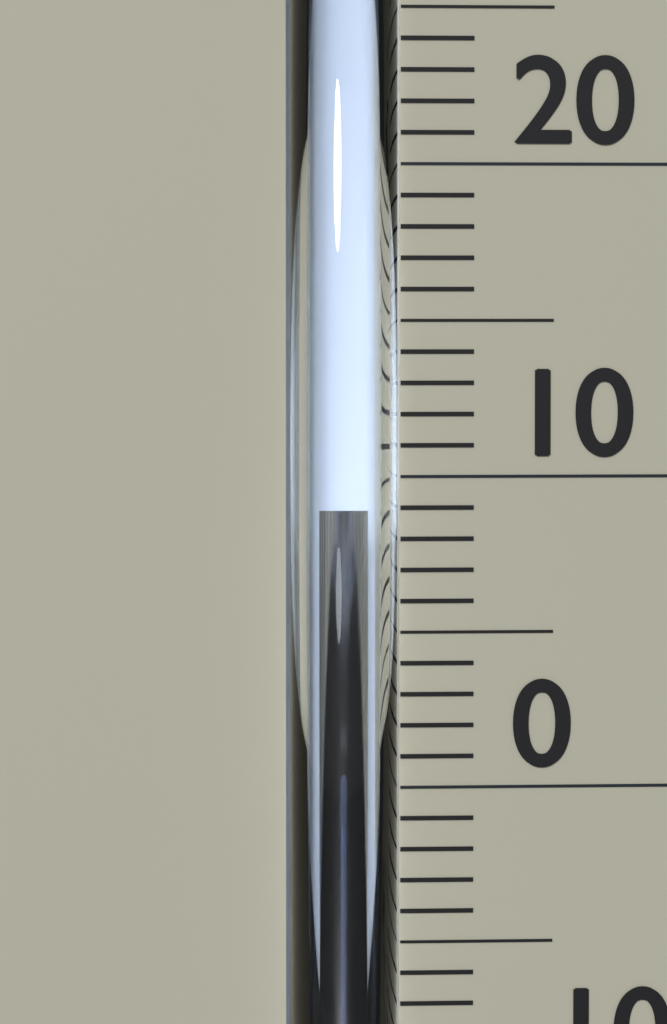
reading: 9 °C
